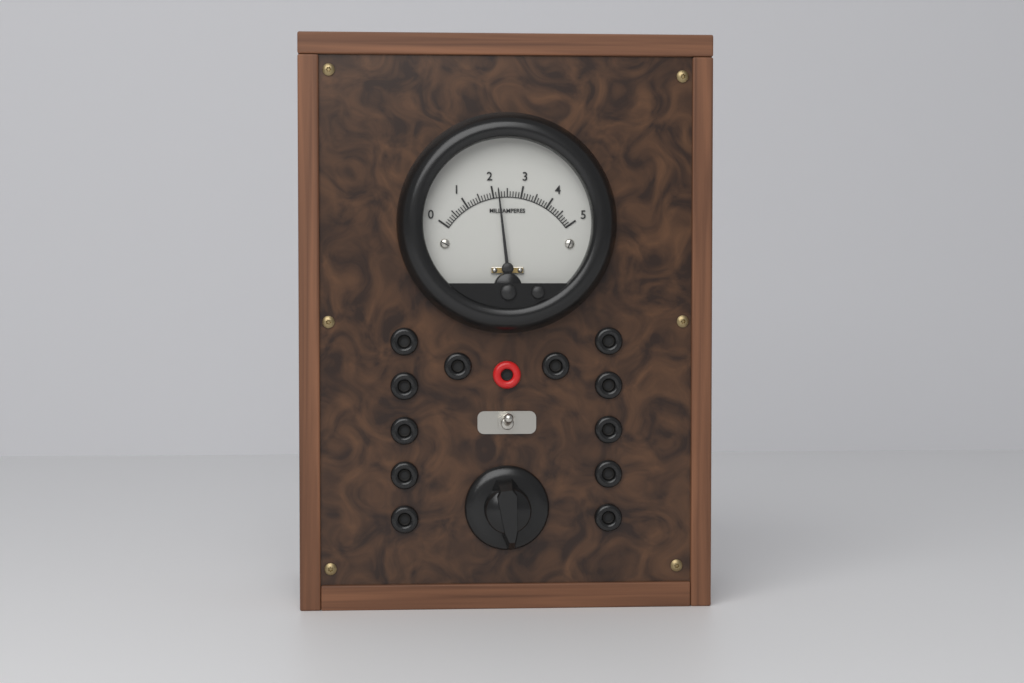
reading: 2.2 mA
